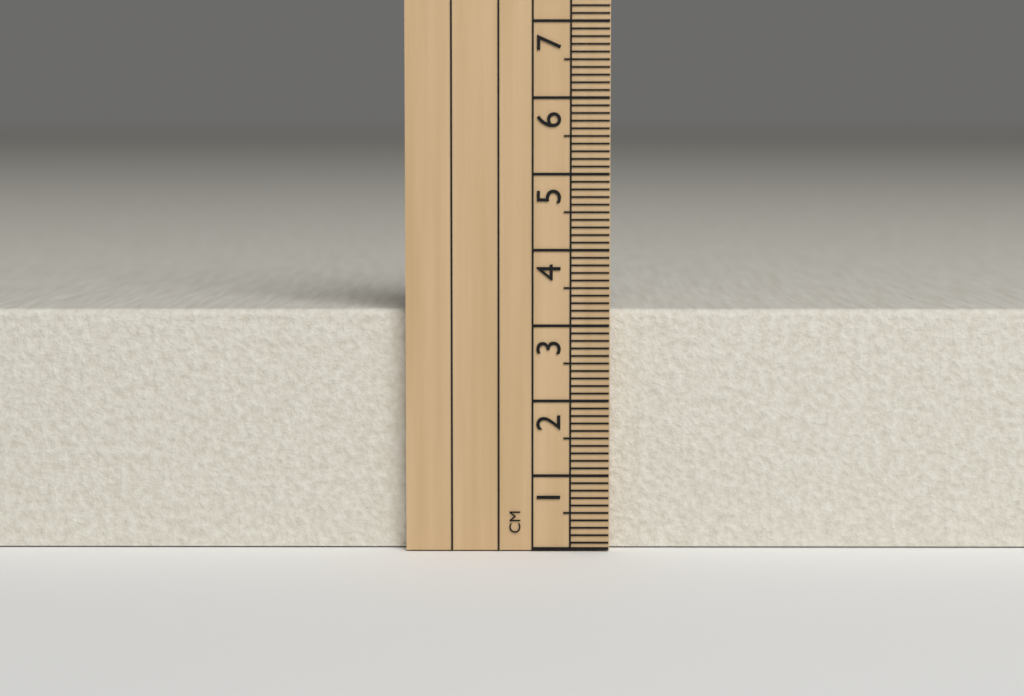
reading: 3.2 cm
